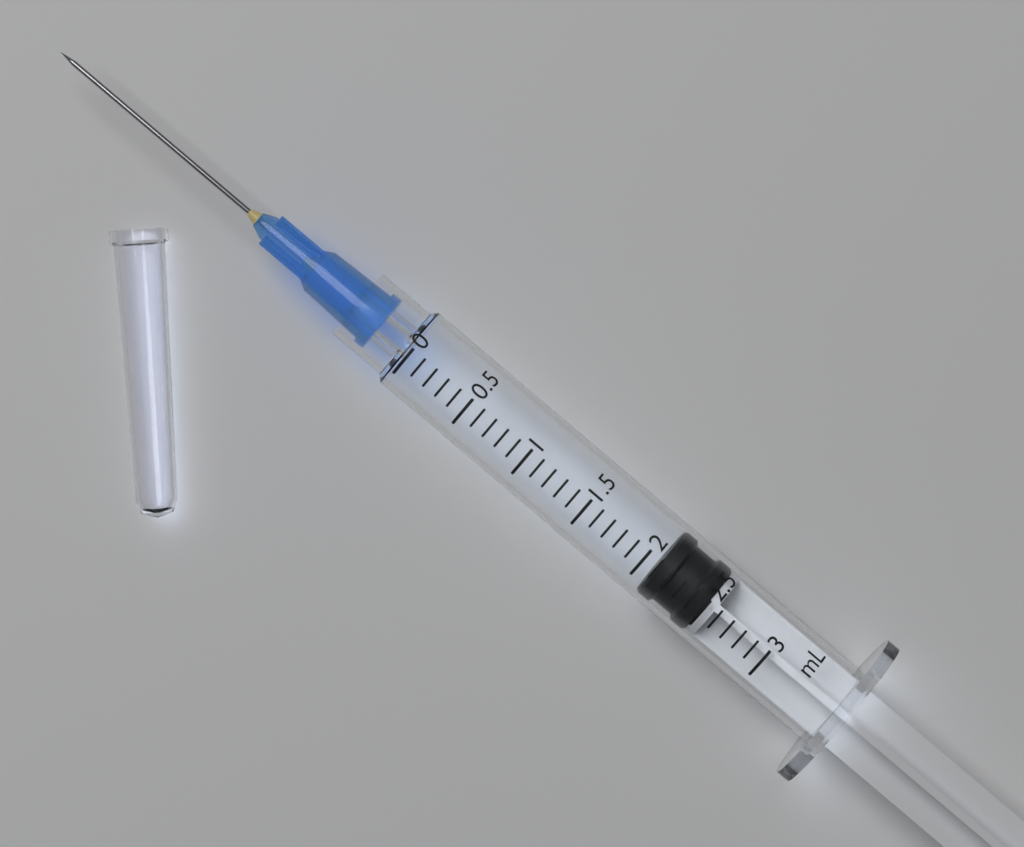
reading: 2.1 mL
